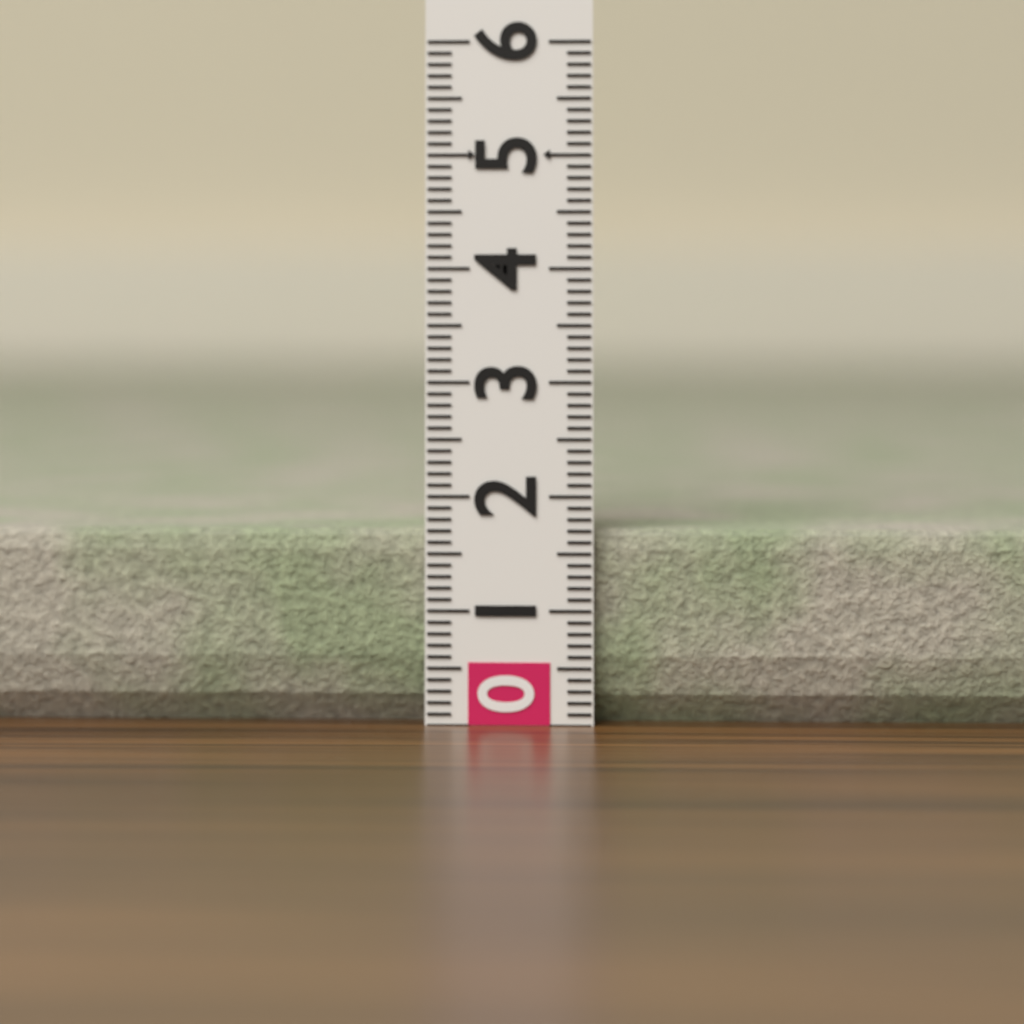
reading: 1.7 (no unit)
